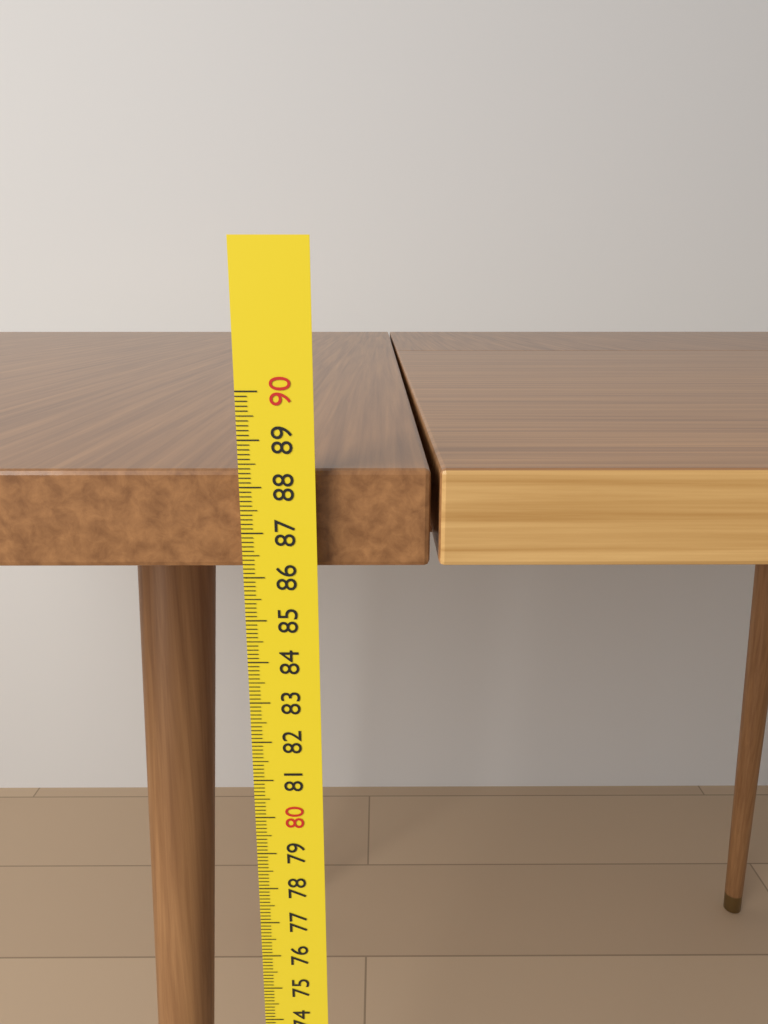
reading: 88.3 cm
